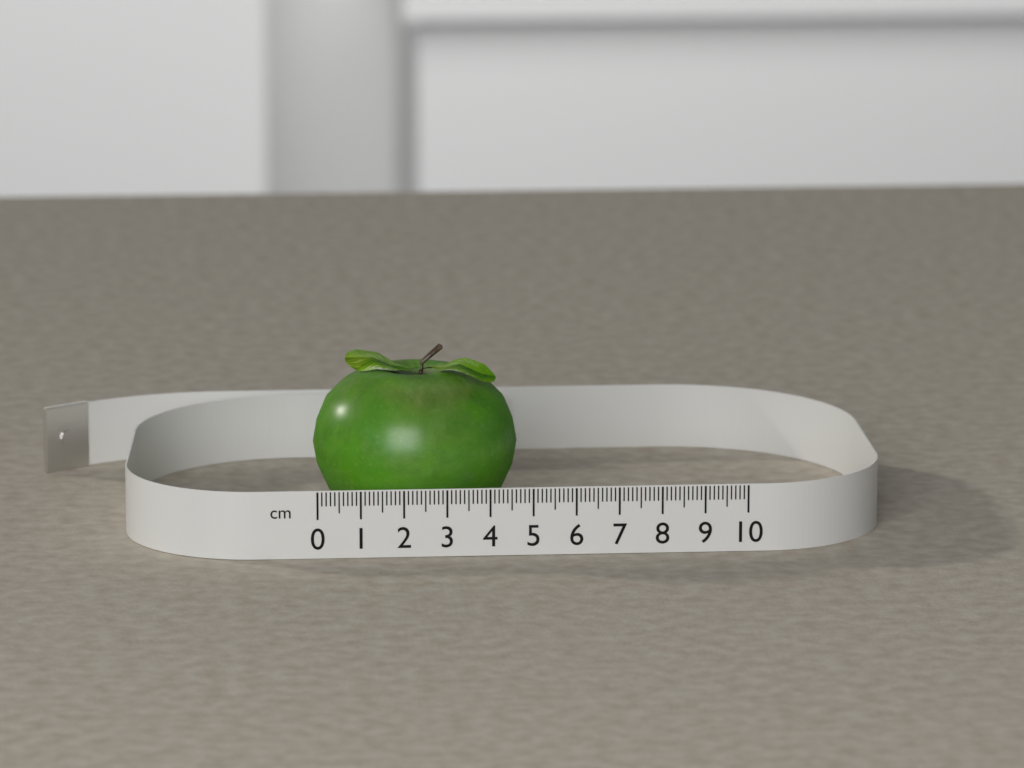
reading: 4.8 cm
